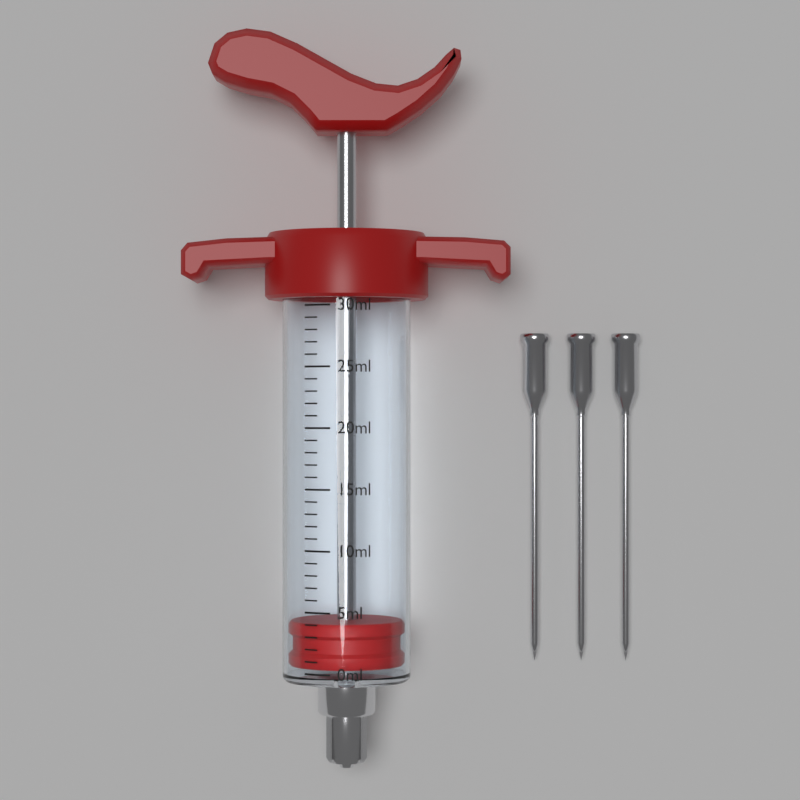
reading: 0.3 ml
